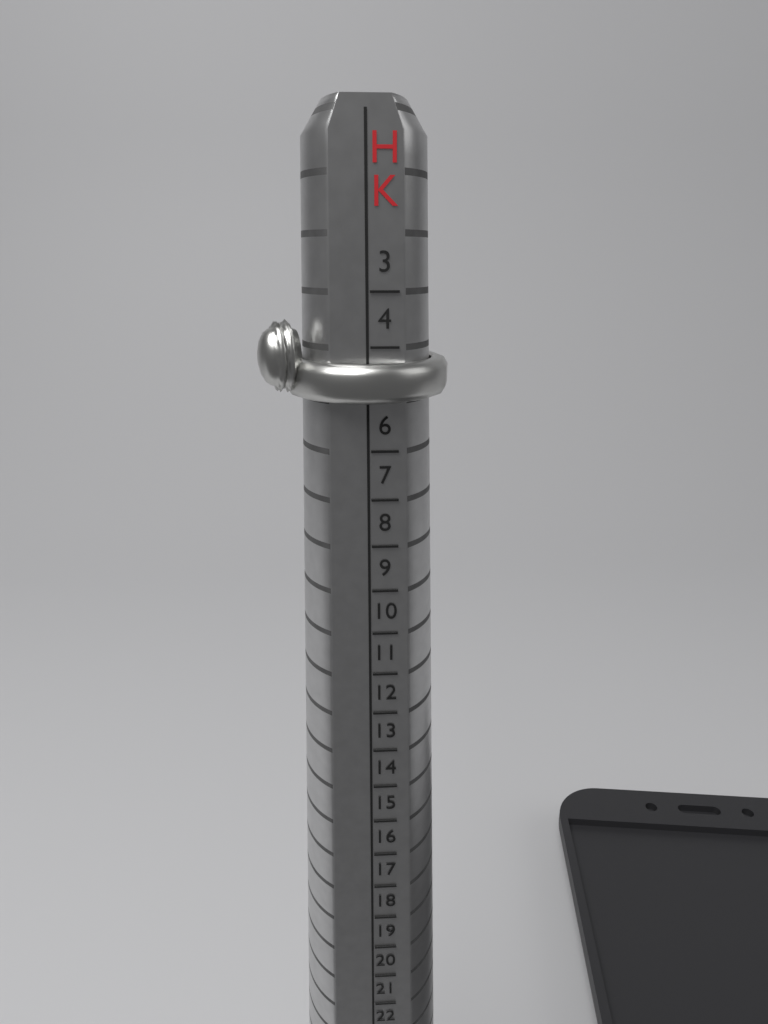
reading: 5 HK
